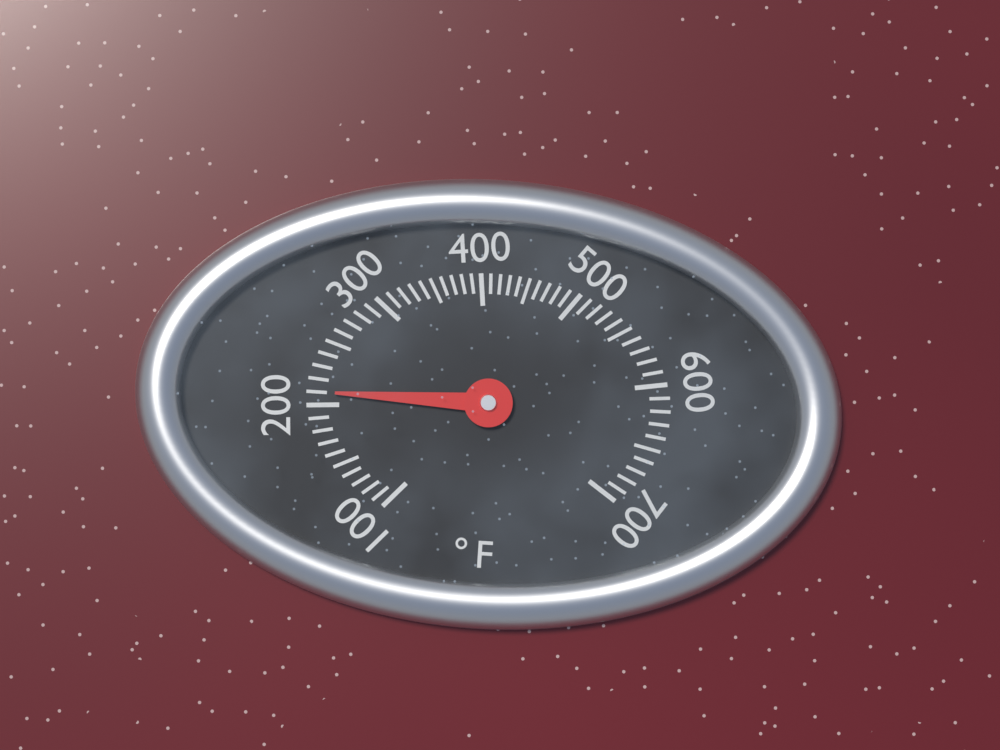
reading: 210 °F
